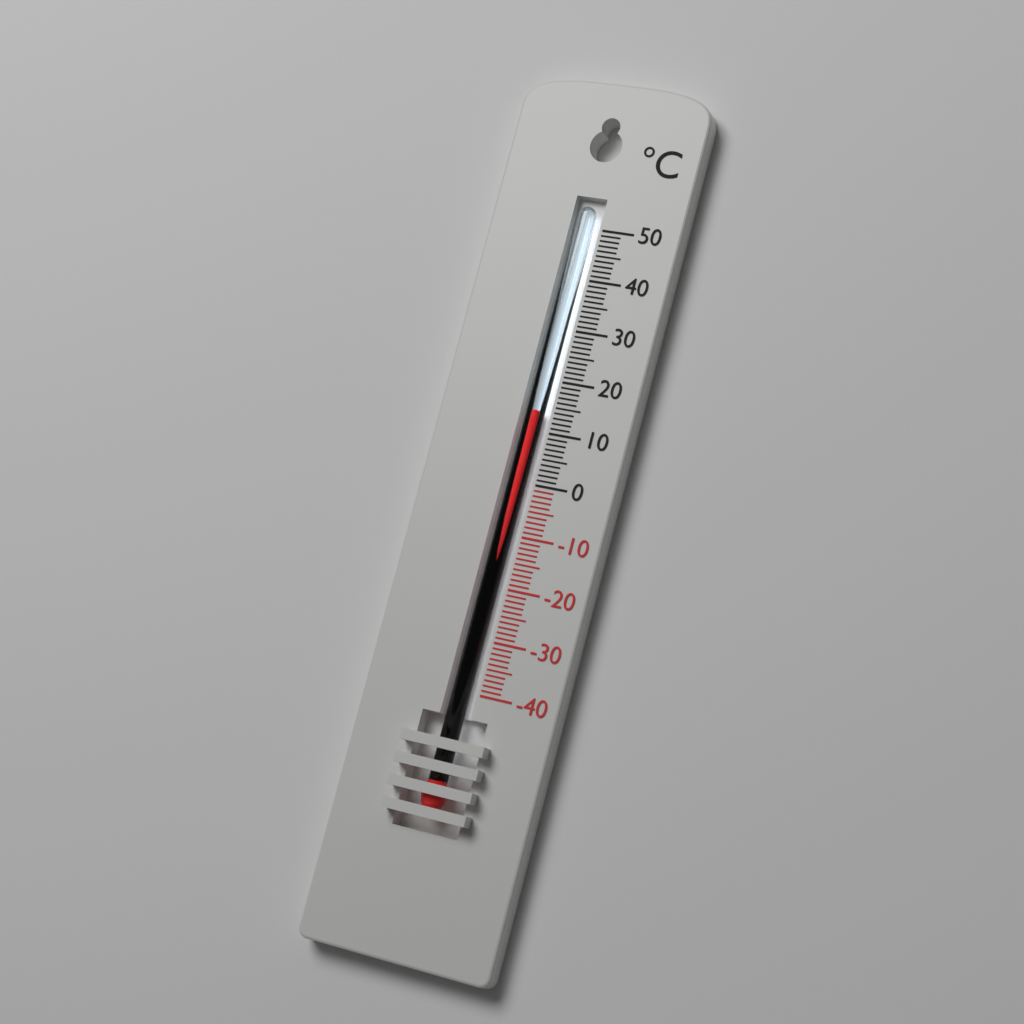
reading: 14 °C
